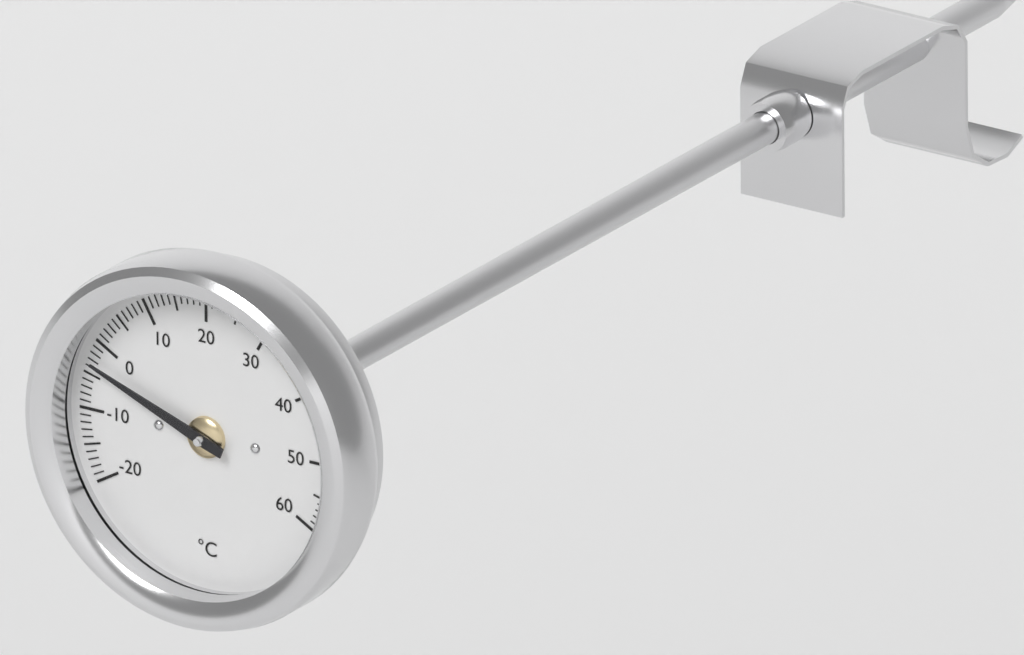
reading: -3 °C
